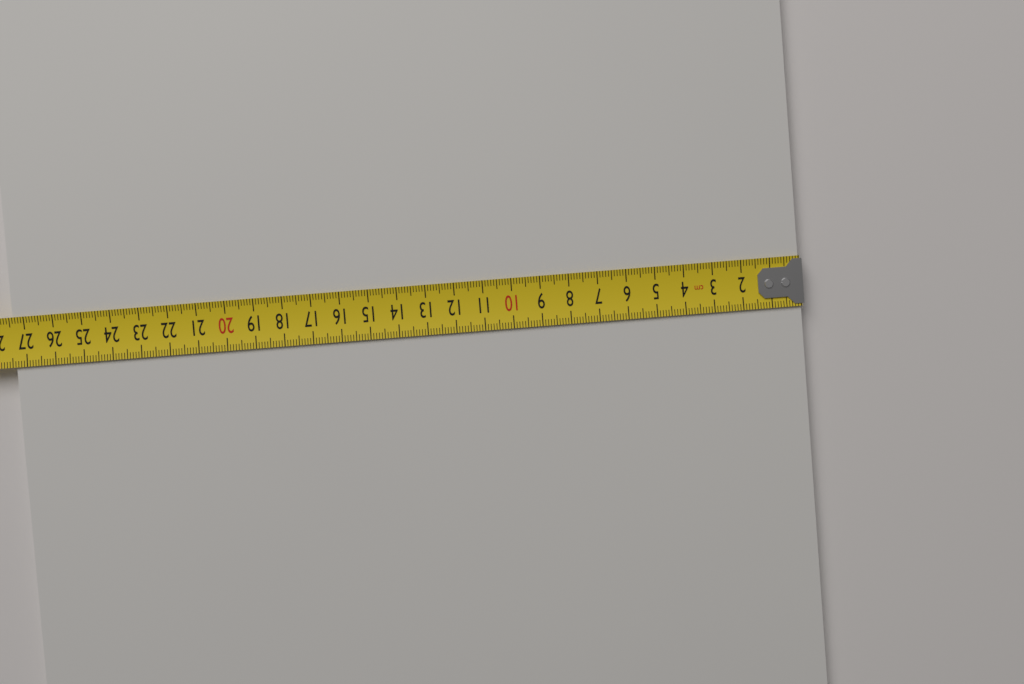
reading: 27.4 cm
